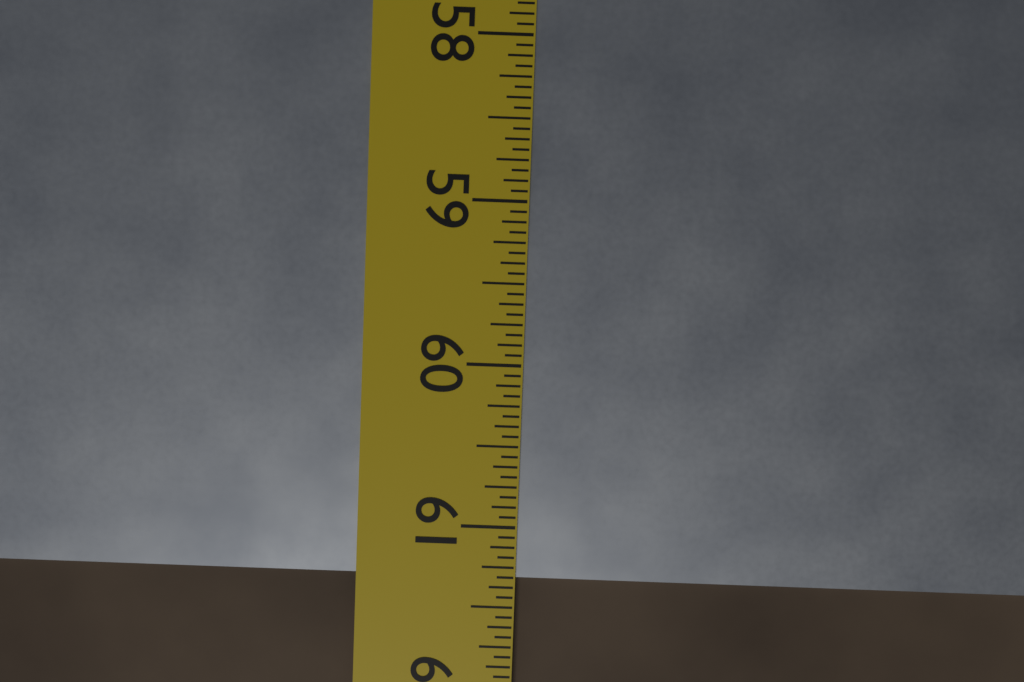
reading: 61.3125 in
